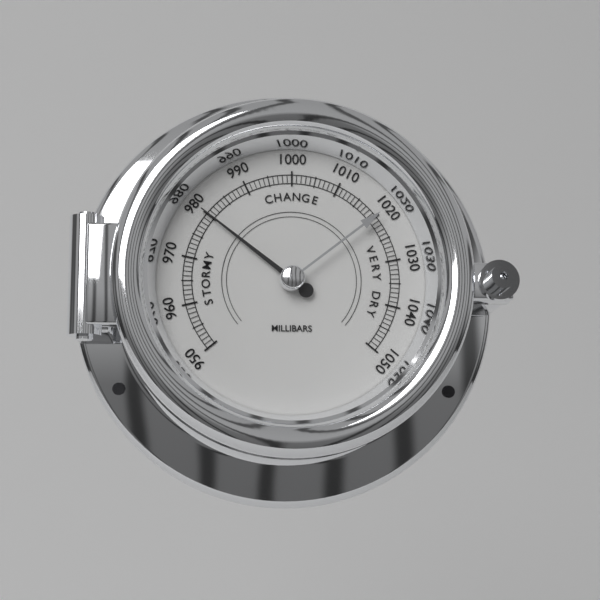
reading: 980 mbar
